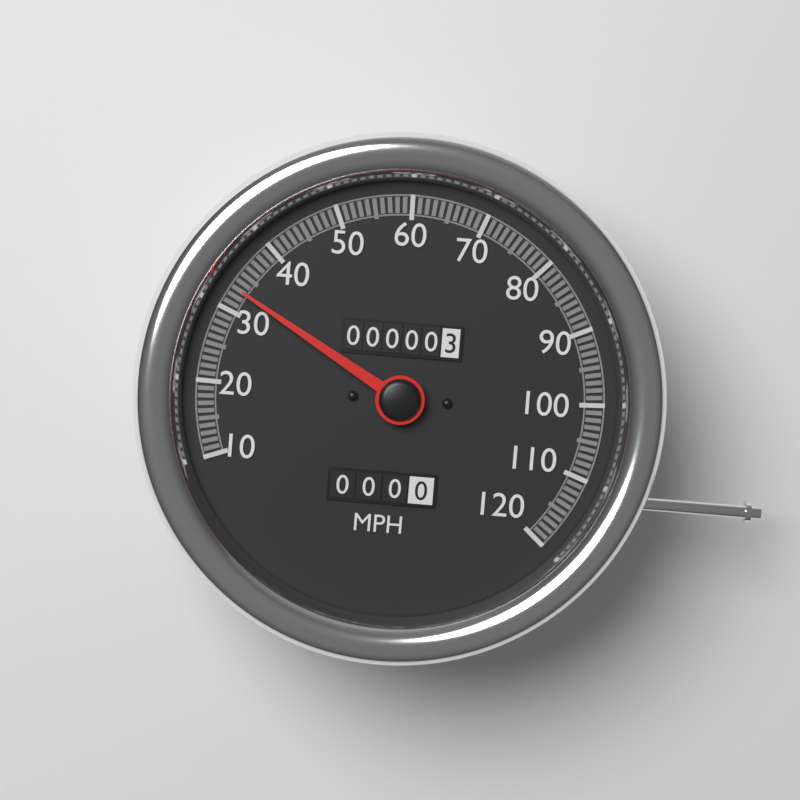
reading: 33 MPH
